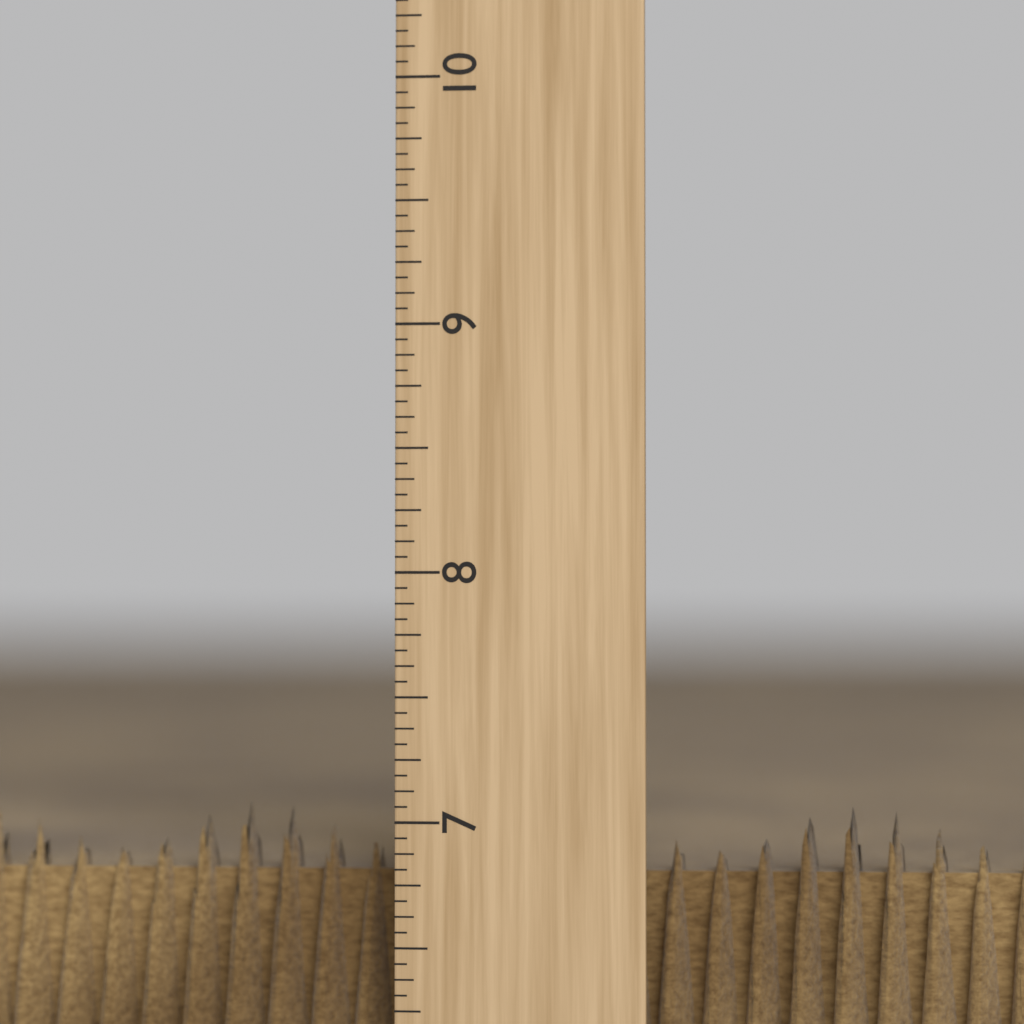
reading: 7.0625 inch
